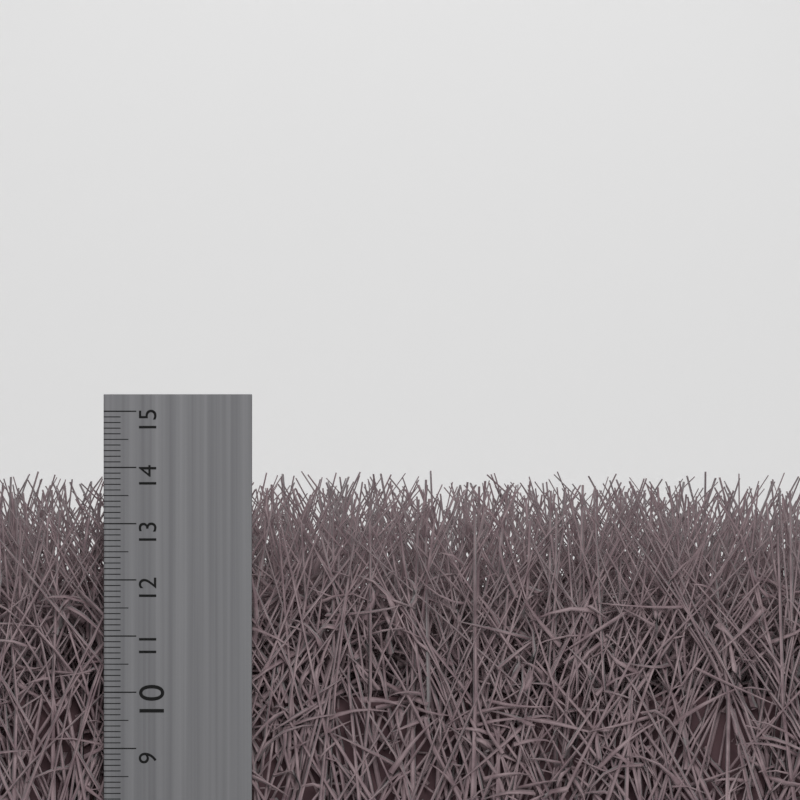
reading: 13.7 cm
